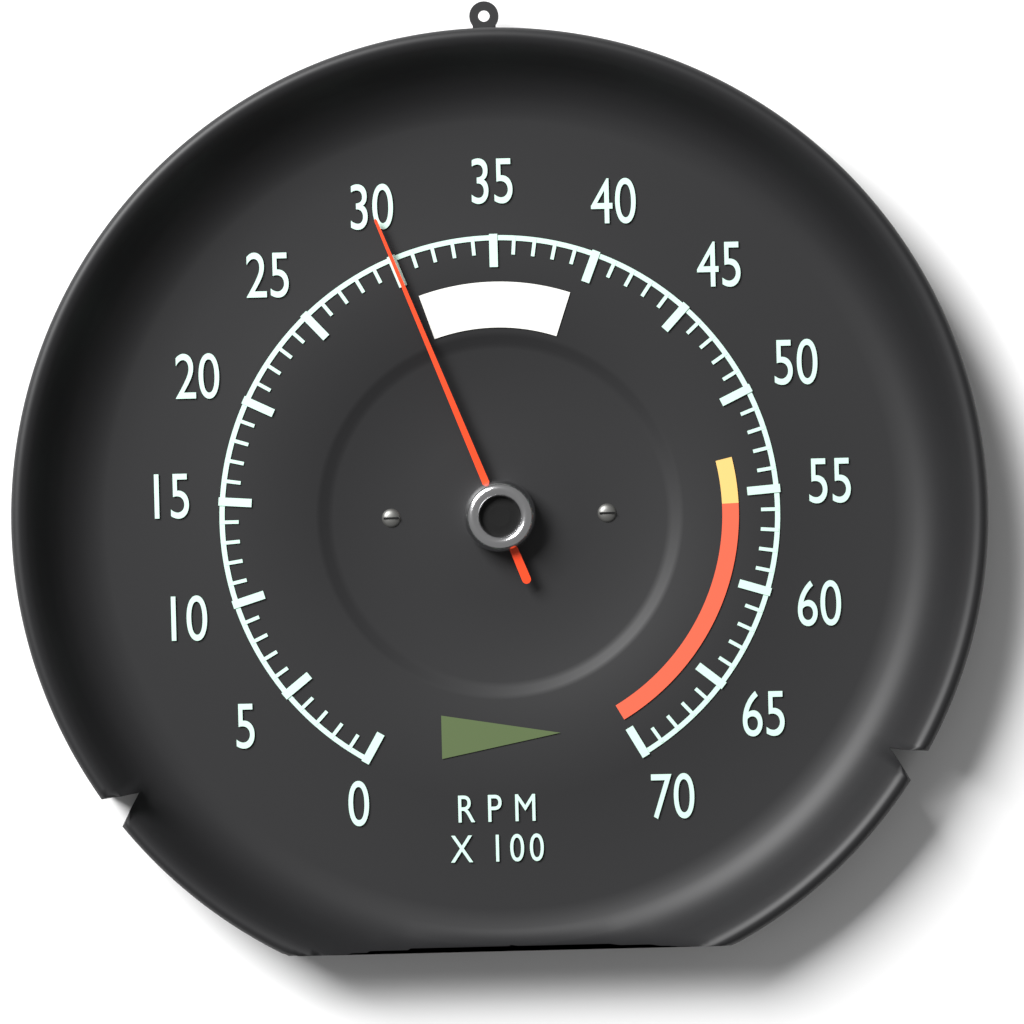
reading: 3000 RPM
